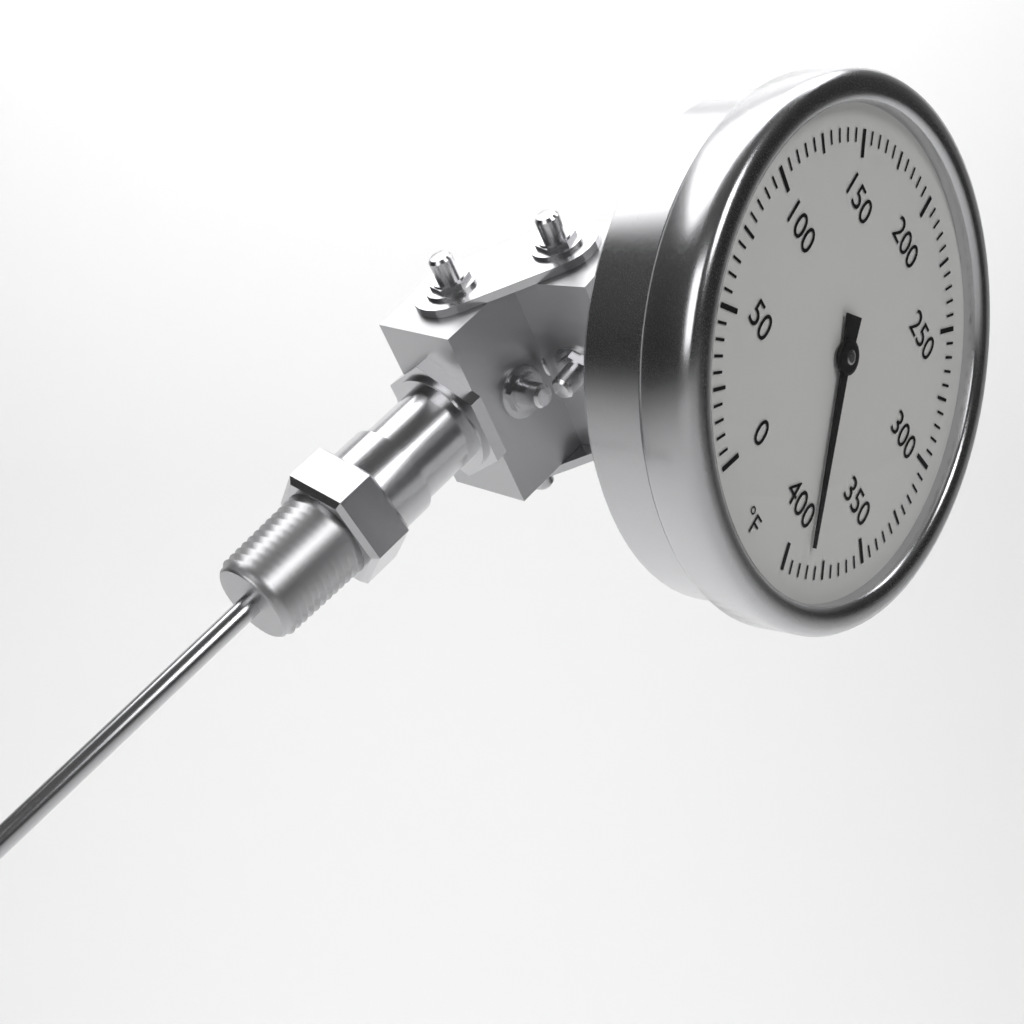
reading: 385 °F
